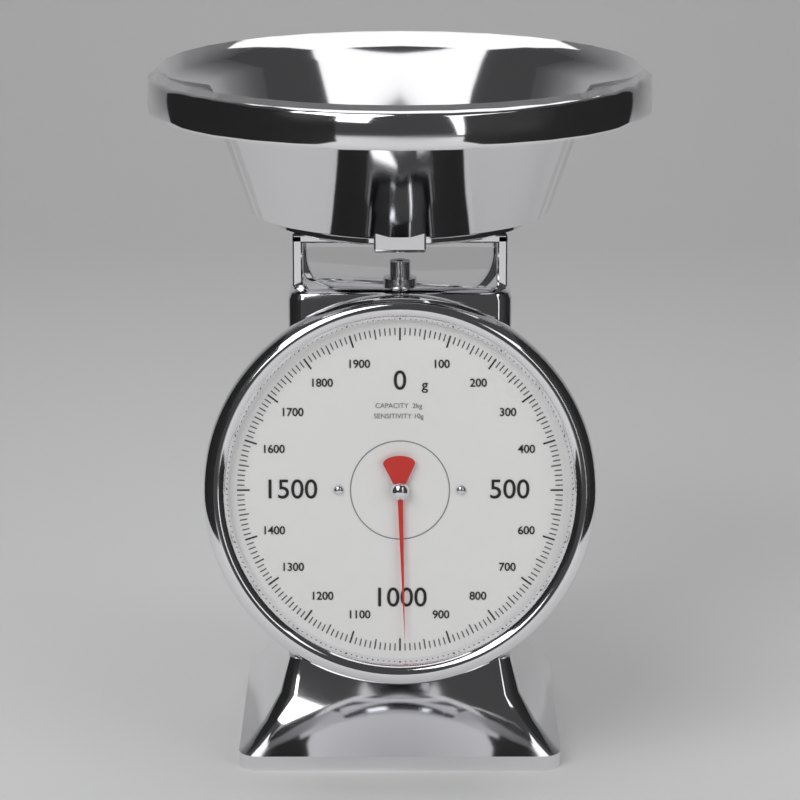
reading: 990 g
